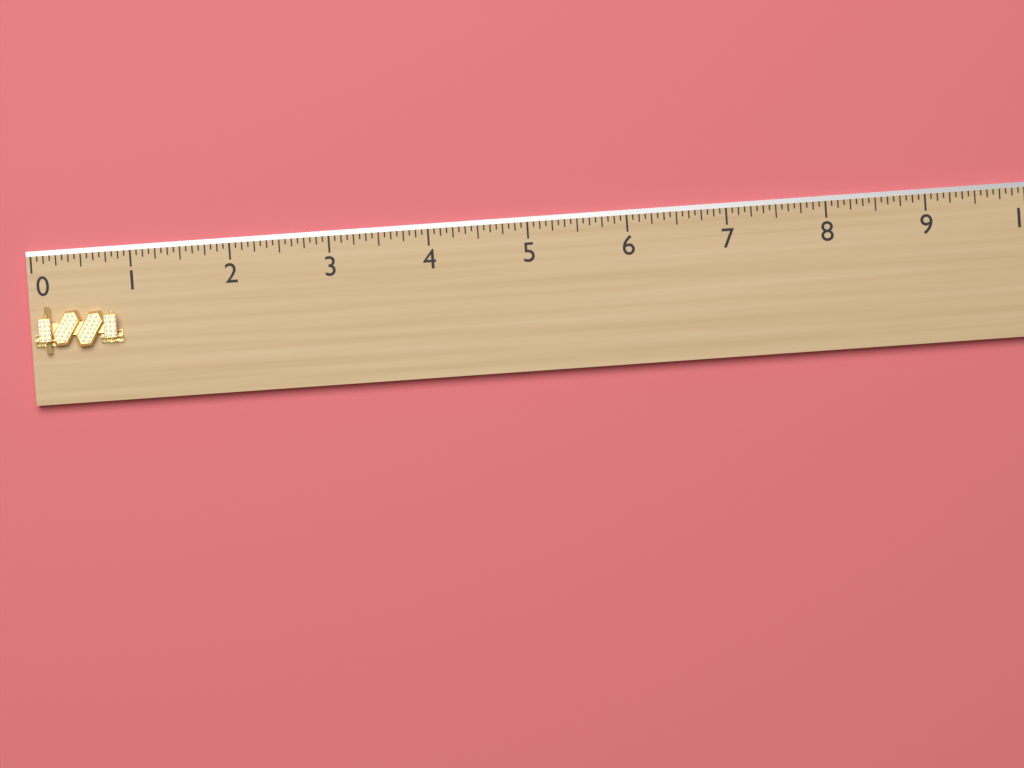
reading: 0.8750 (no unit)
